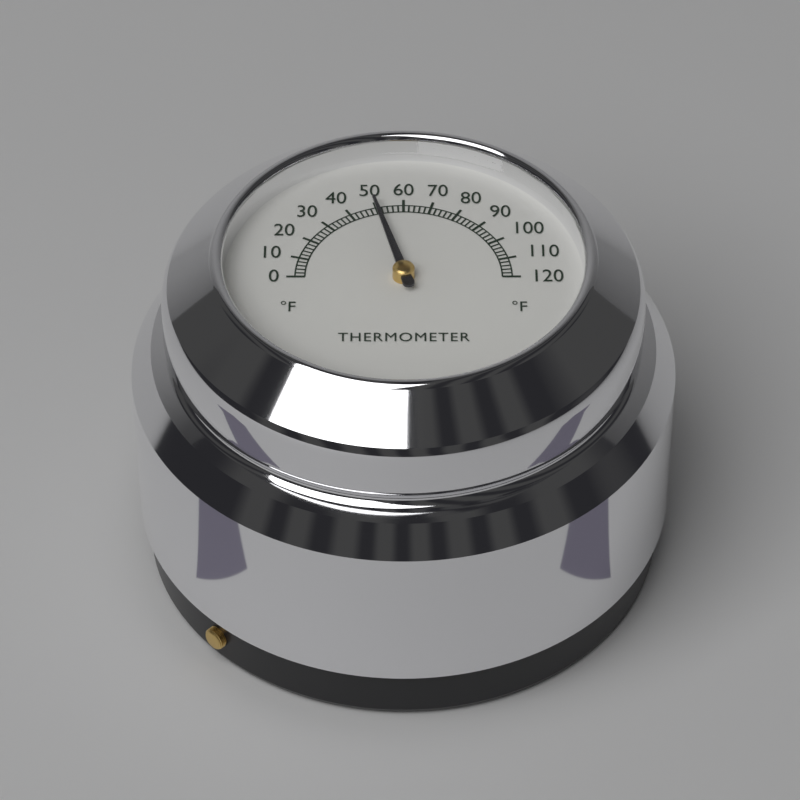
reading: 50 °F
